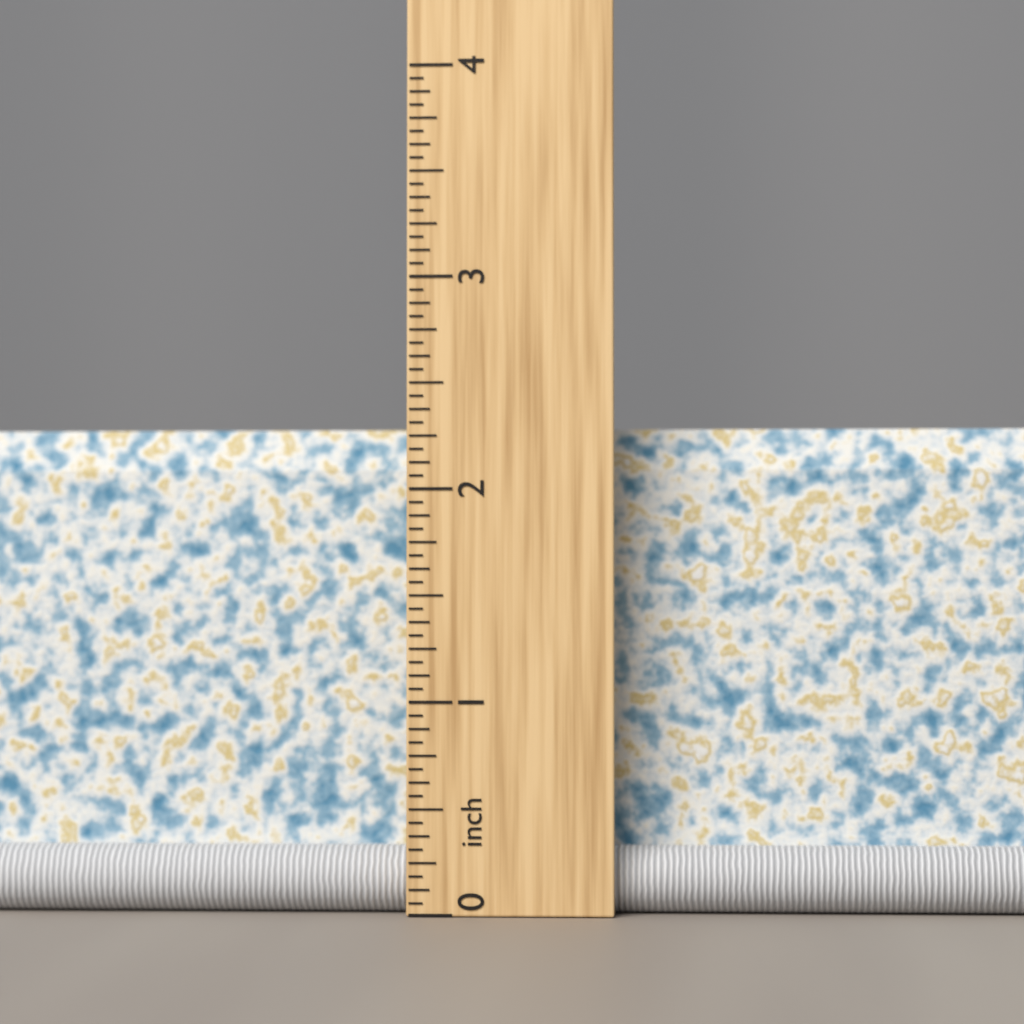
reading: 2.3125 inch
